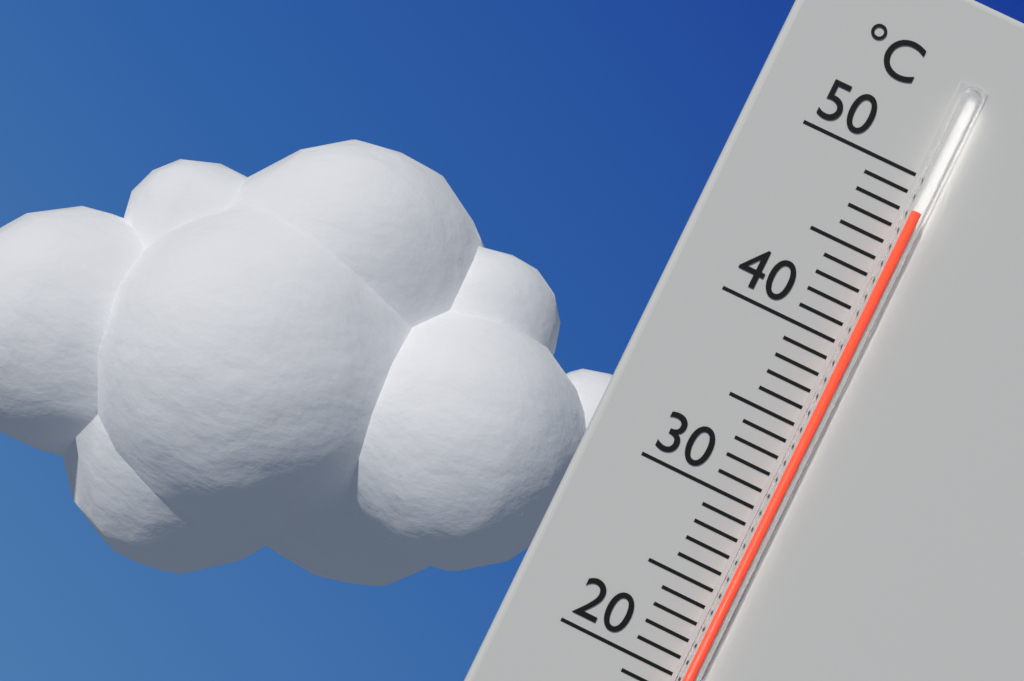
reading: 48 °C
